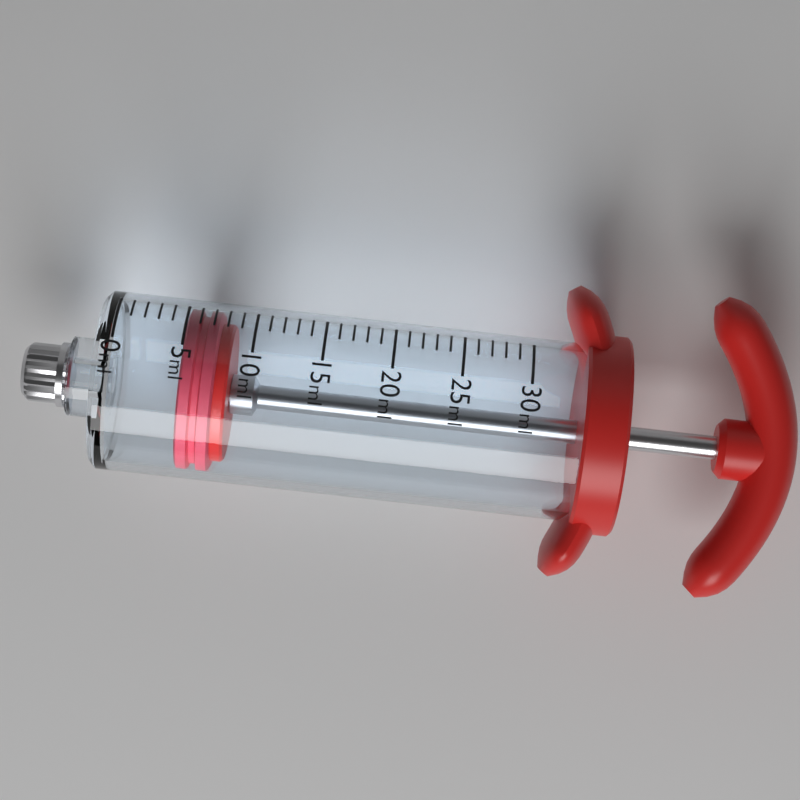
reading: 5 ml
